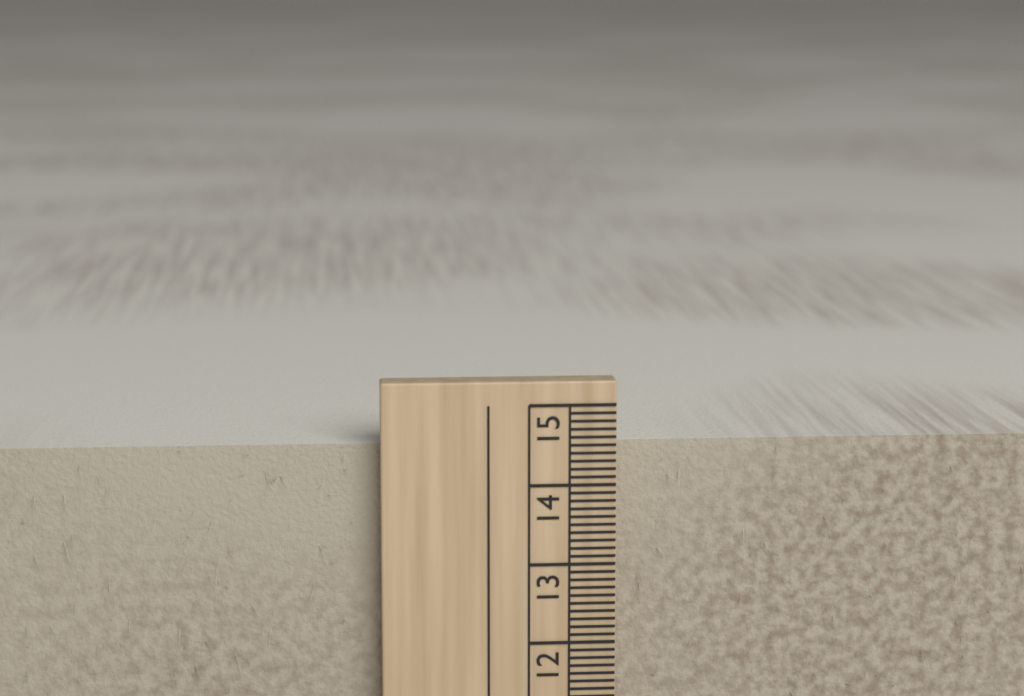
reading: 14.5 cm
